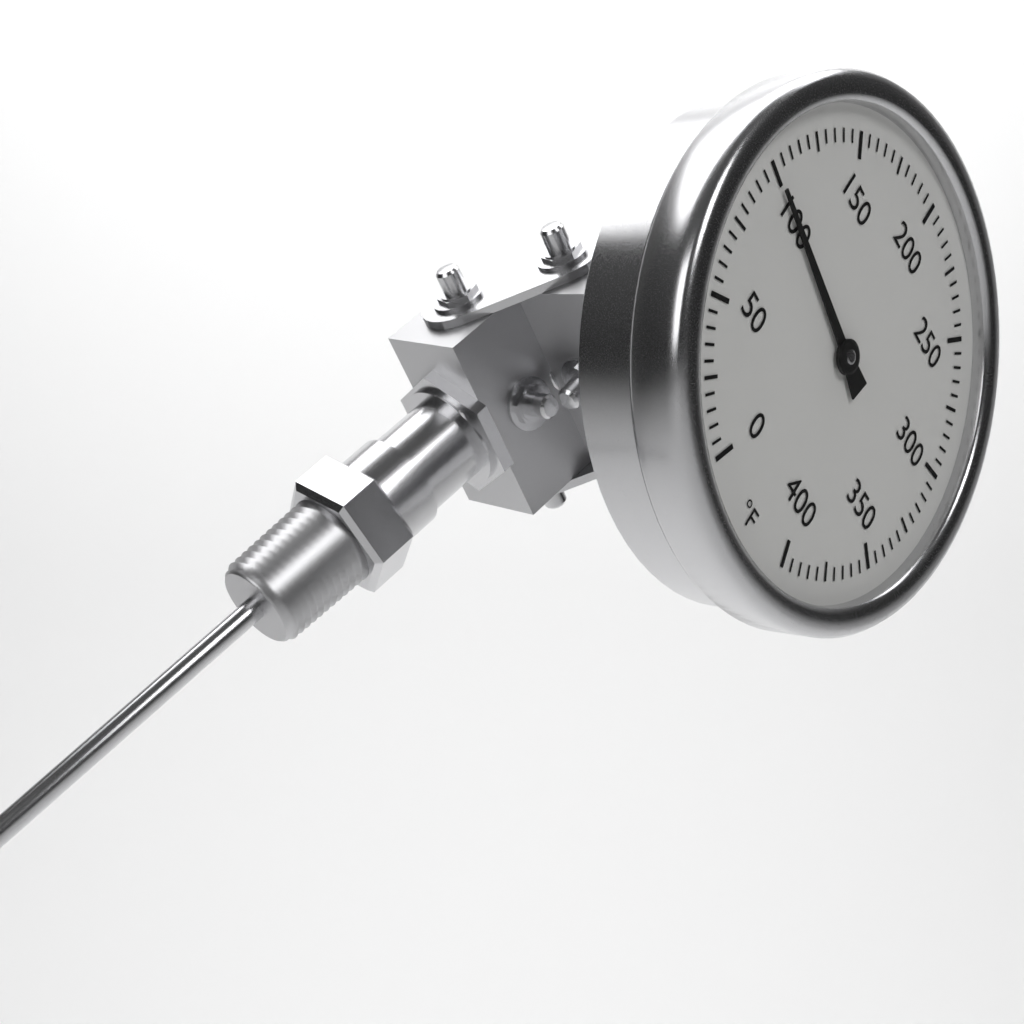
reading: 100 °F
